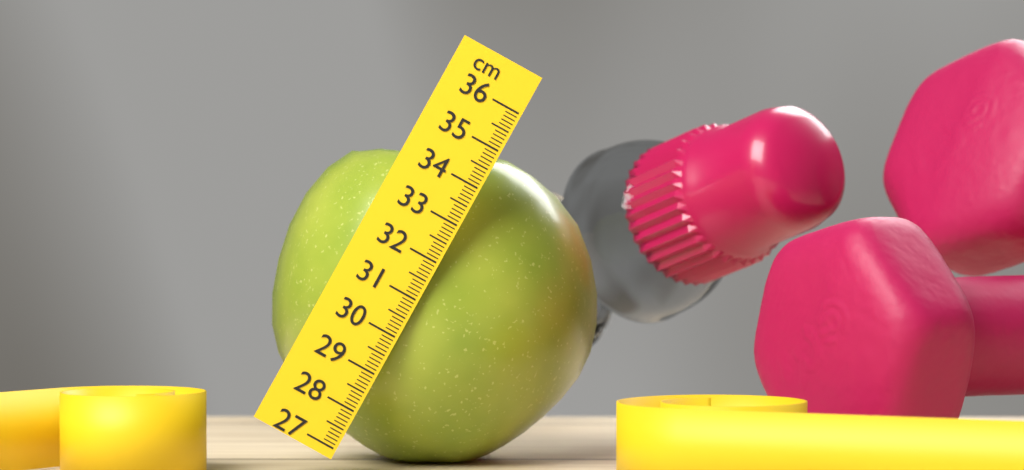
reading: 34.9 cm
